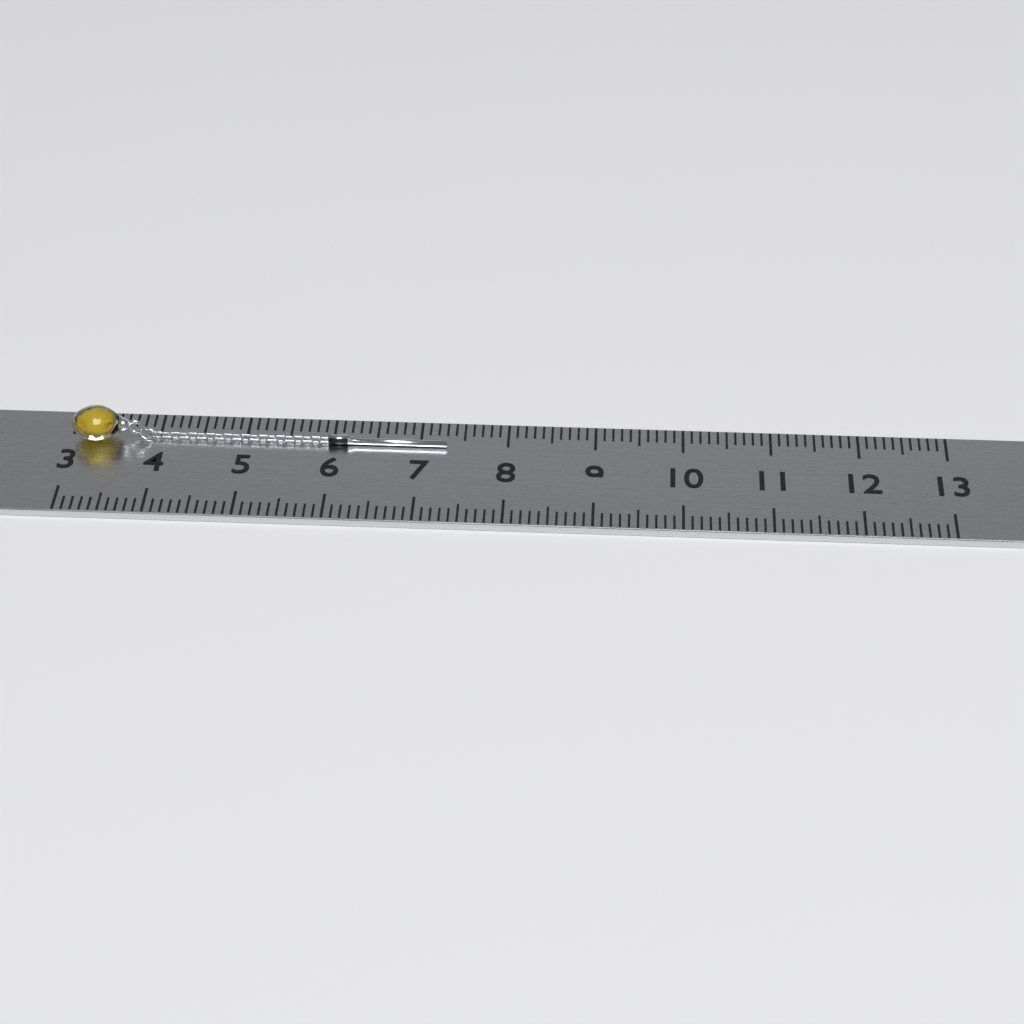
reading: 7.3 (no unit)
